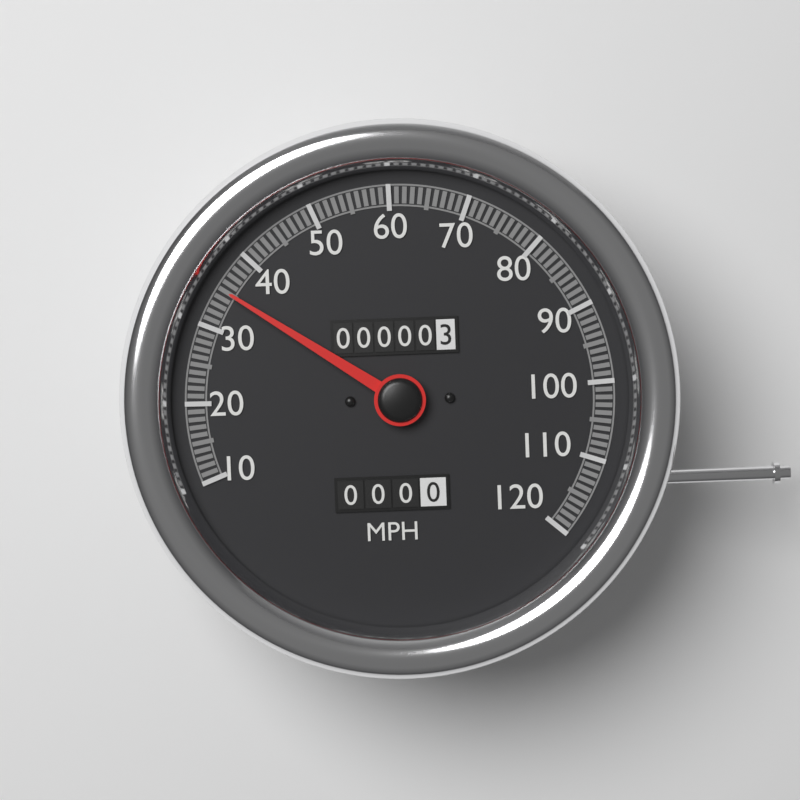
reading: 35 MPH
